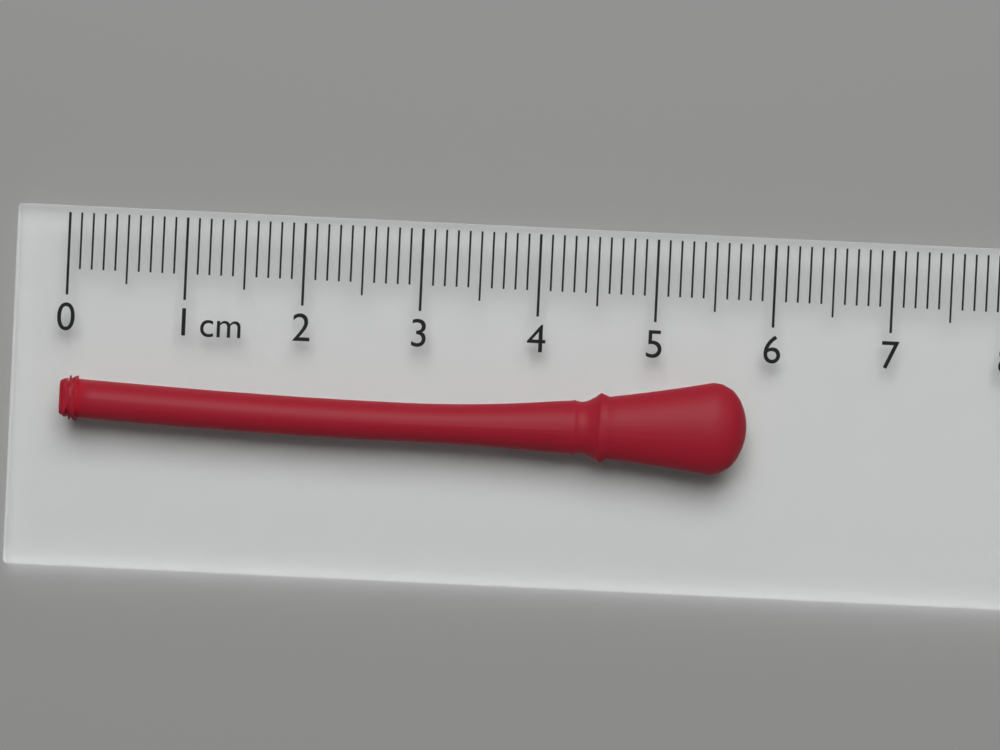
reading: 5.8 cm
